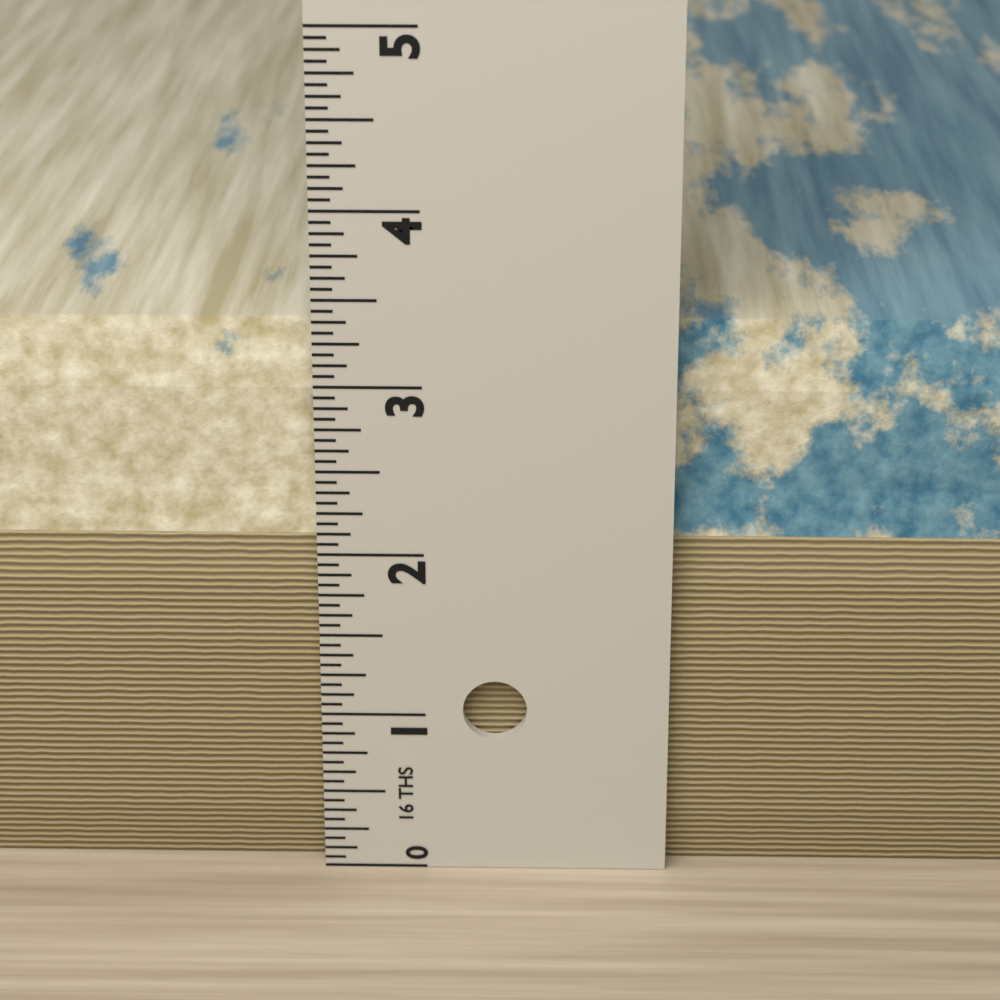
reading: 3.3125 in
